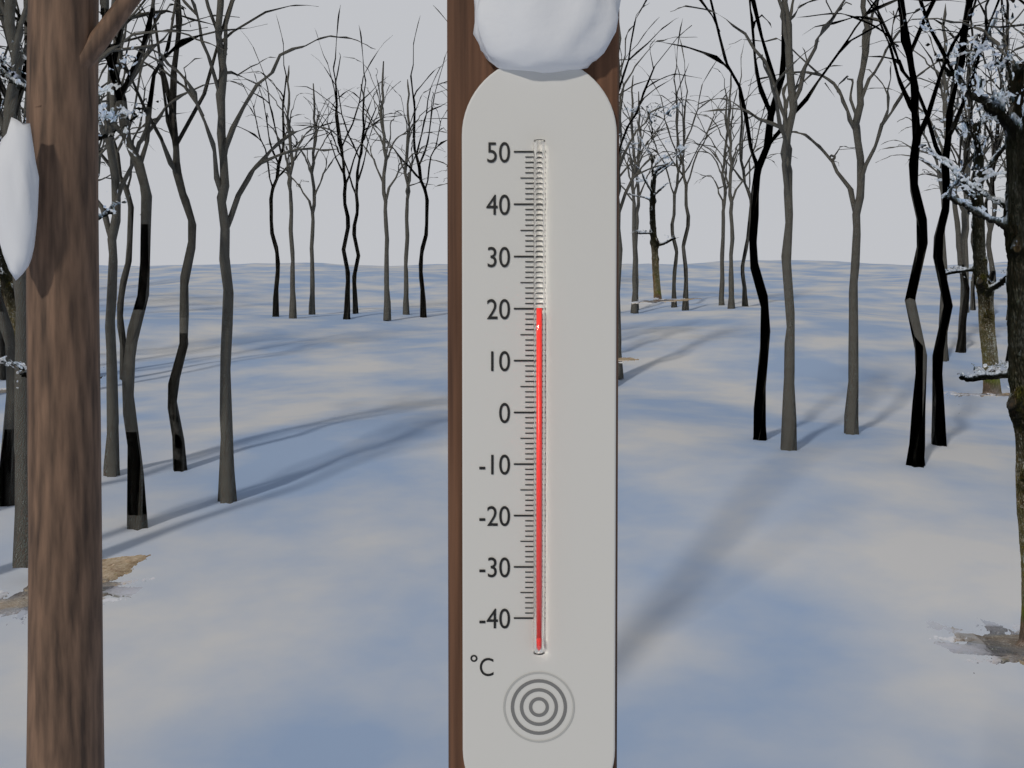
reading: 20 °C
